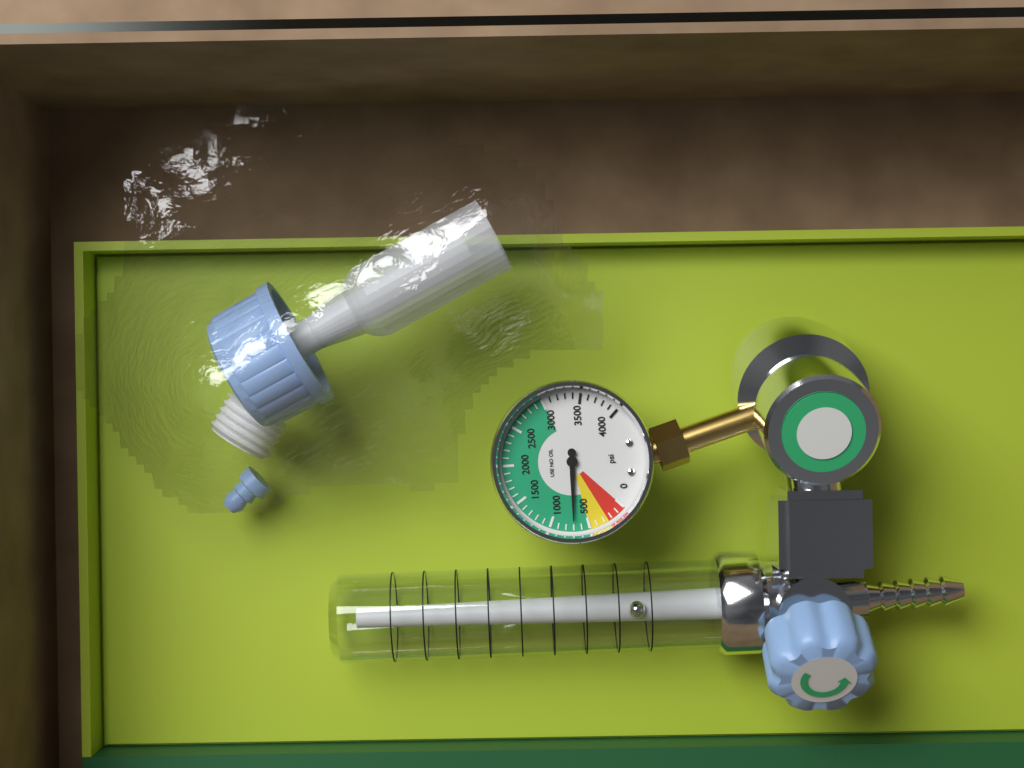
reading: 700 psi
